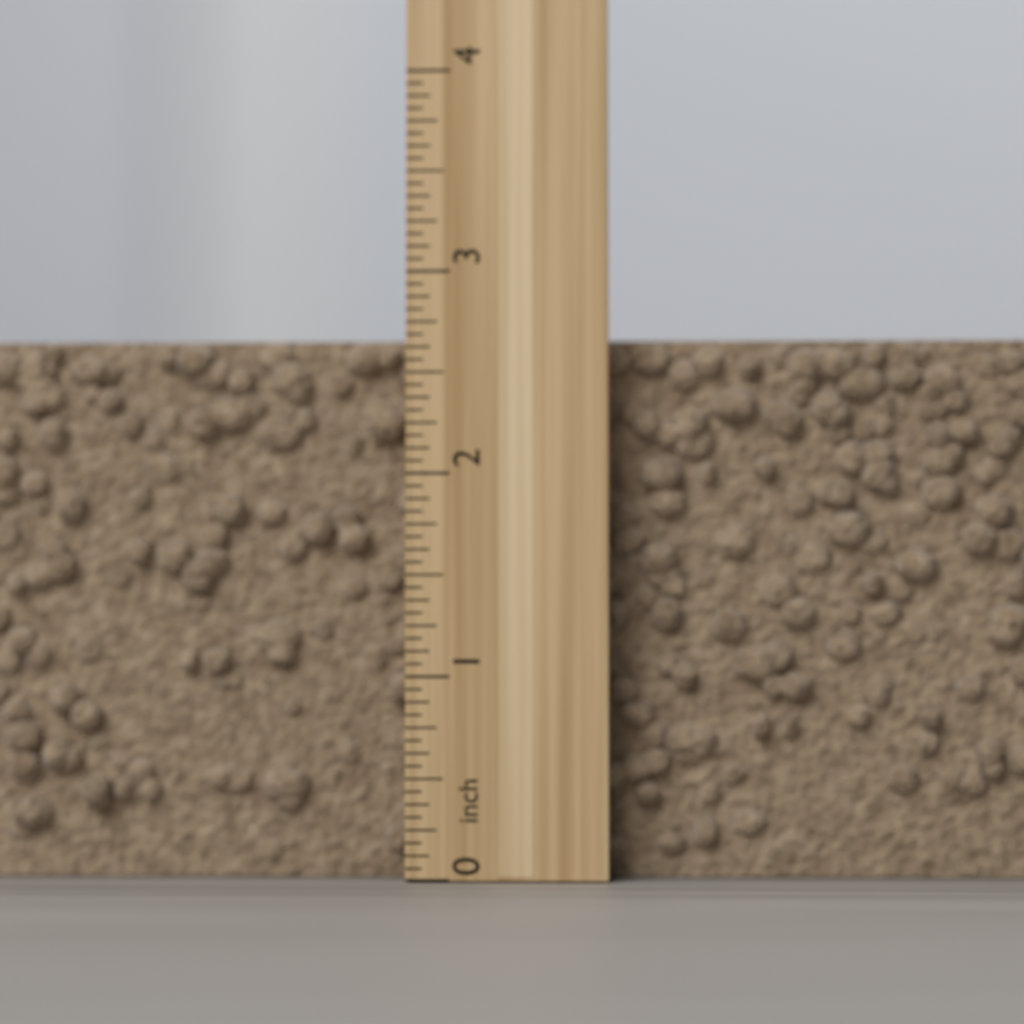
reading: 2.6875 inch
